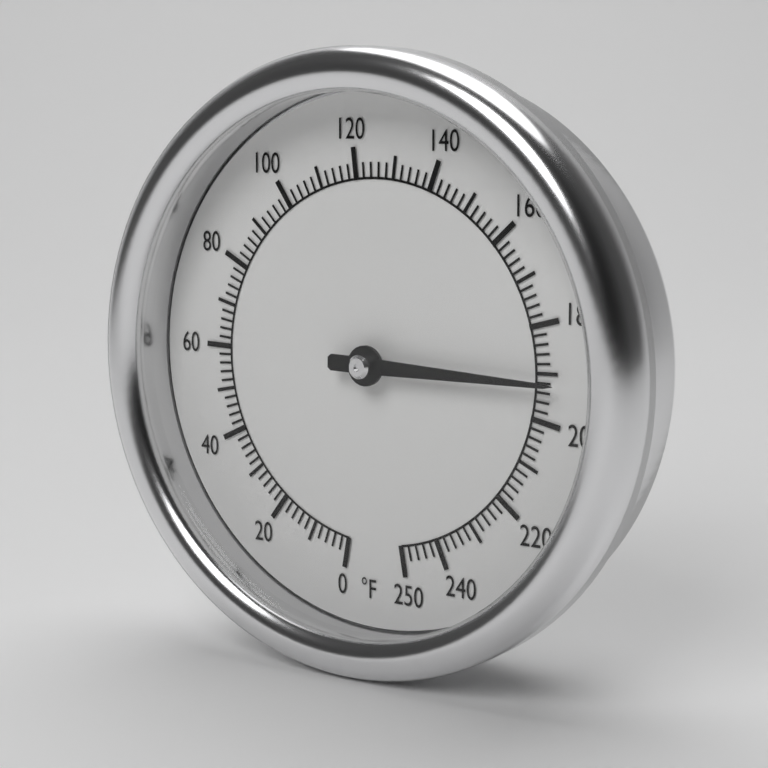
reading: 192 °F
